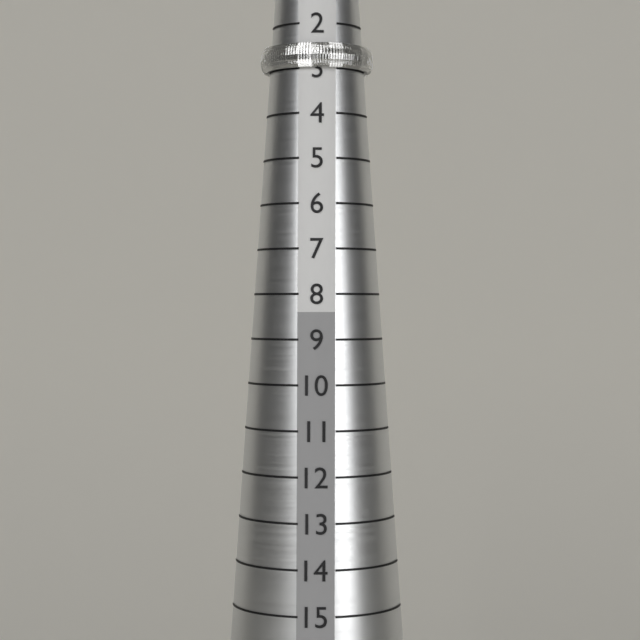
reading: 3 (no unit)
